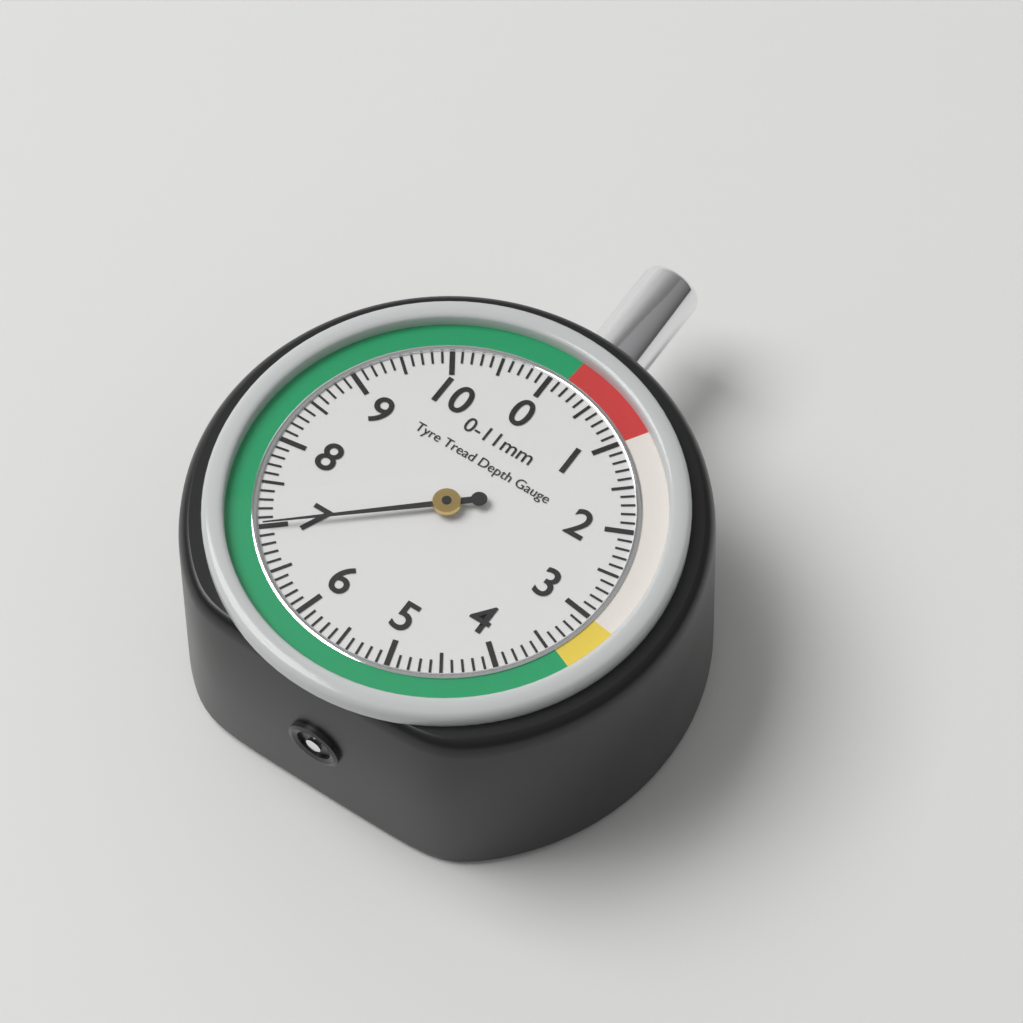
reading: 7.0 mm
